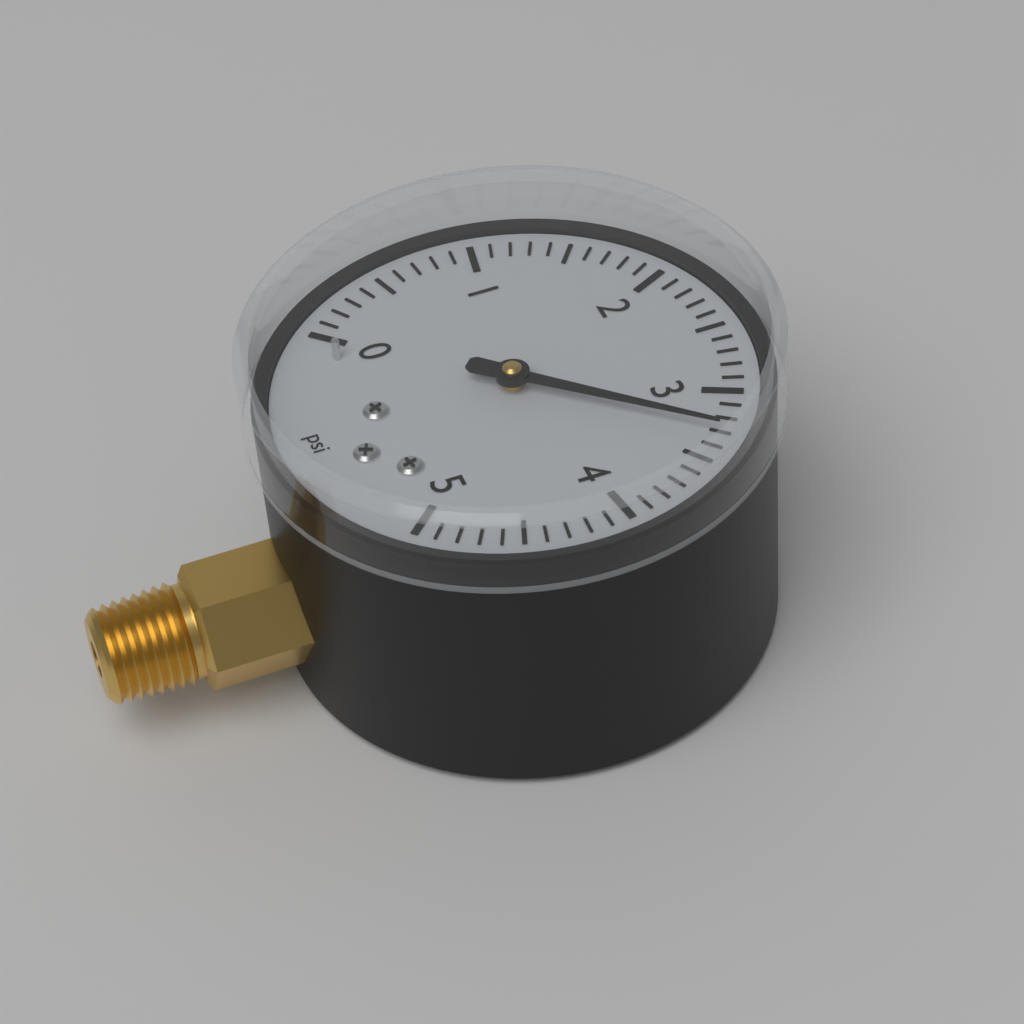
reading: 3.3 psi
